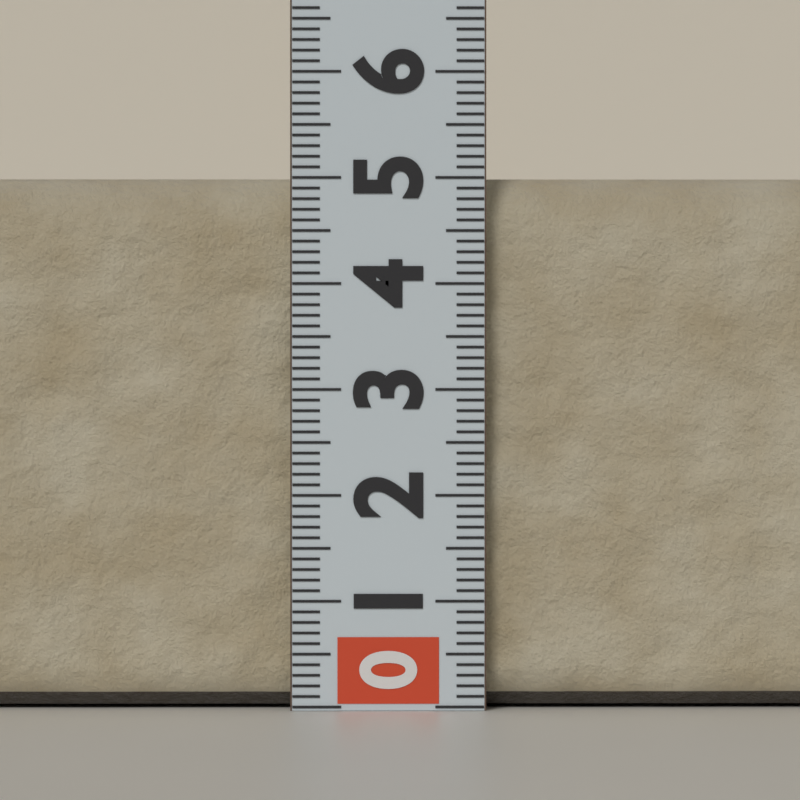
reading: 5.0 (no unit)
